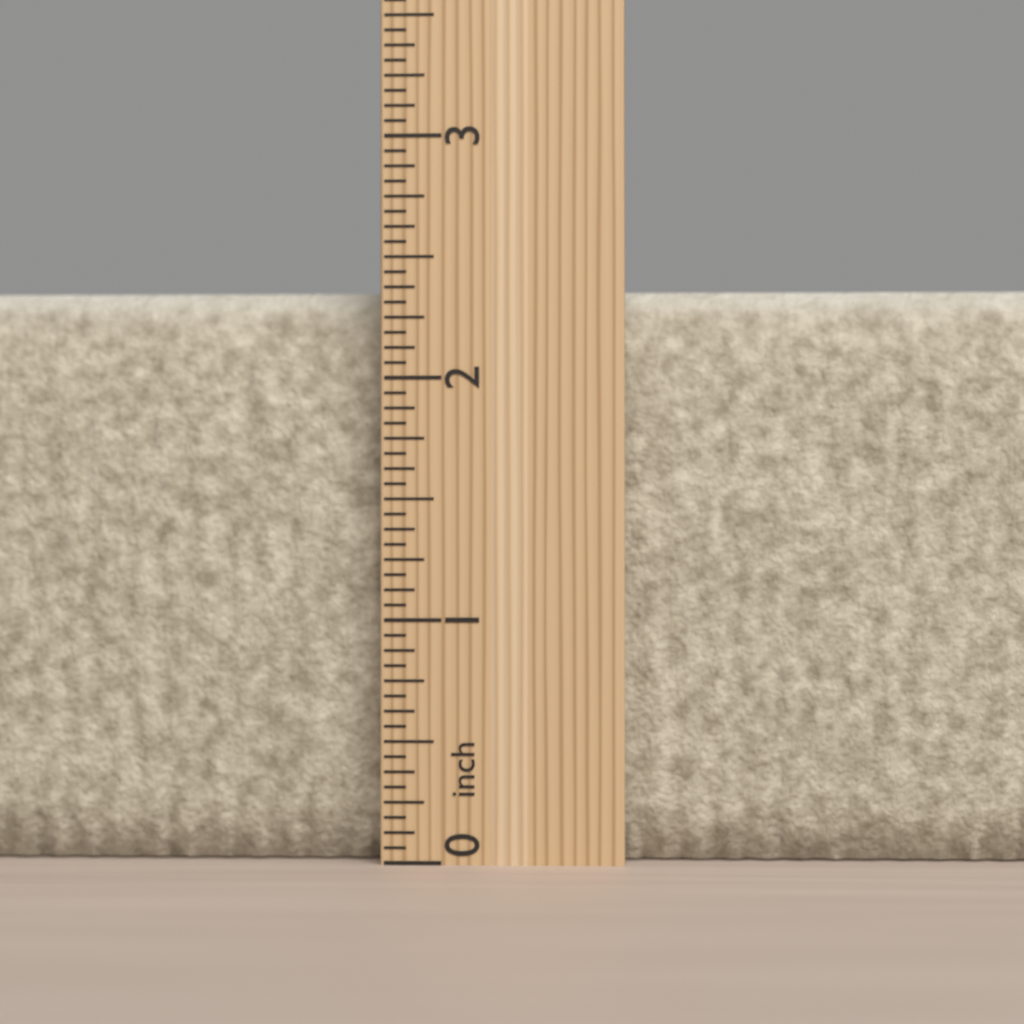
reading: 2.3750 inch
